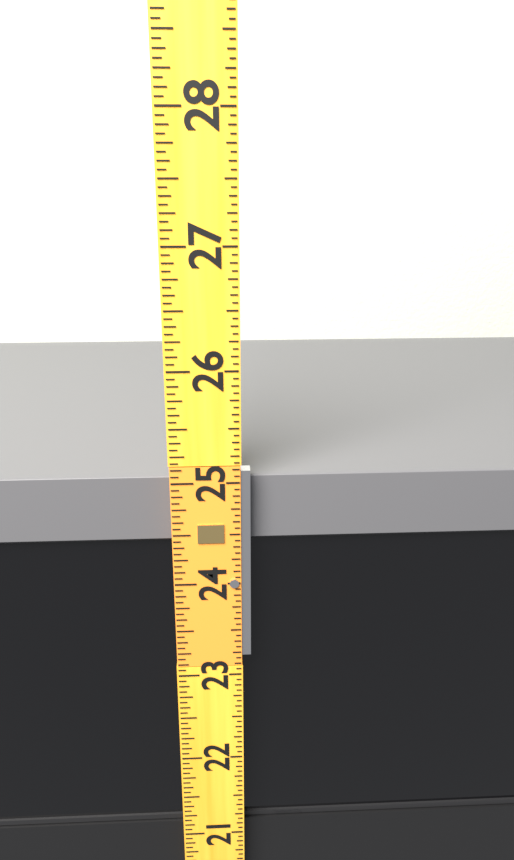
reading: 25.0000 (no unit)
